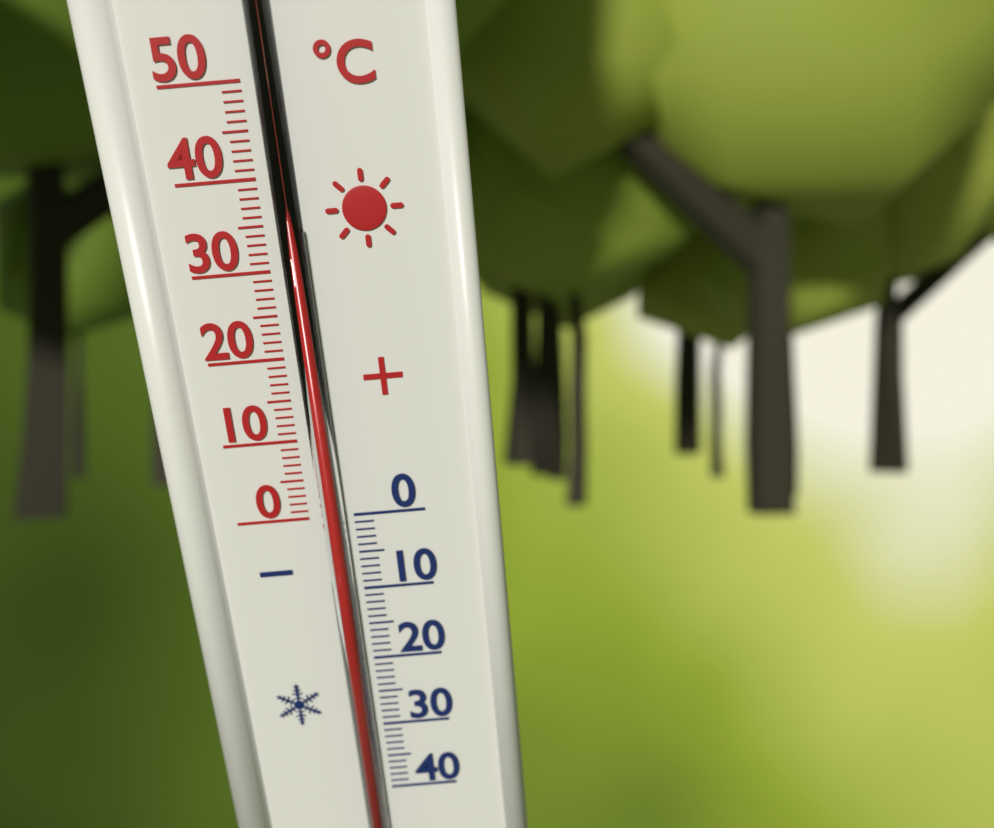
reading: 35 °C
